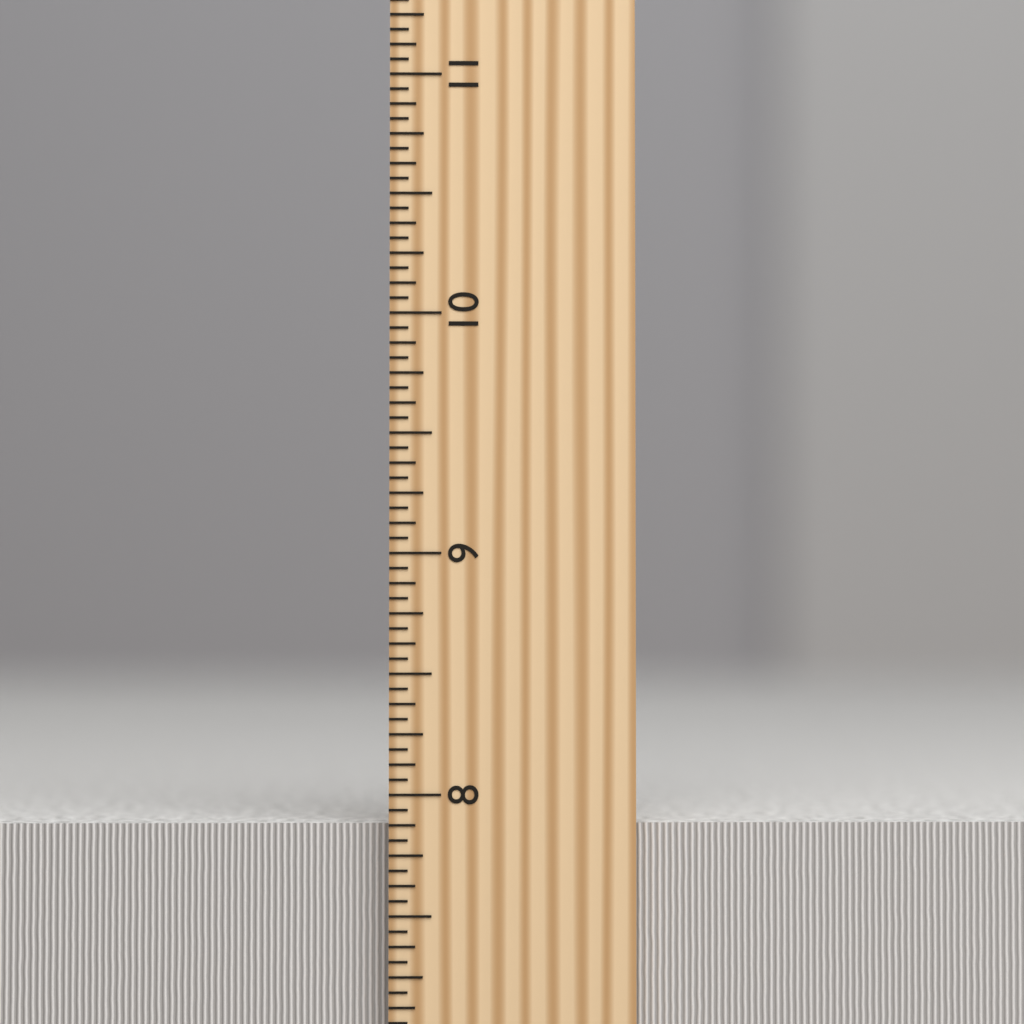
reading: 7.8750 inch
